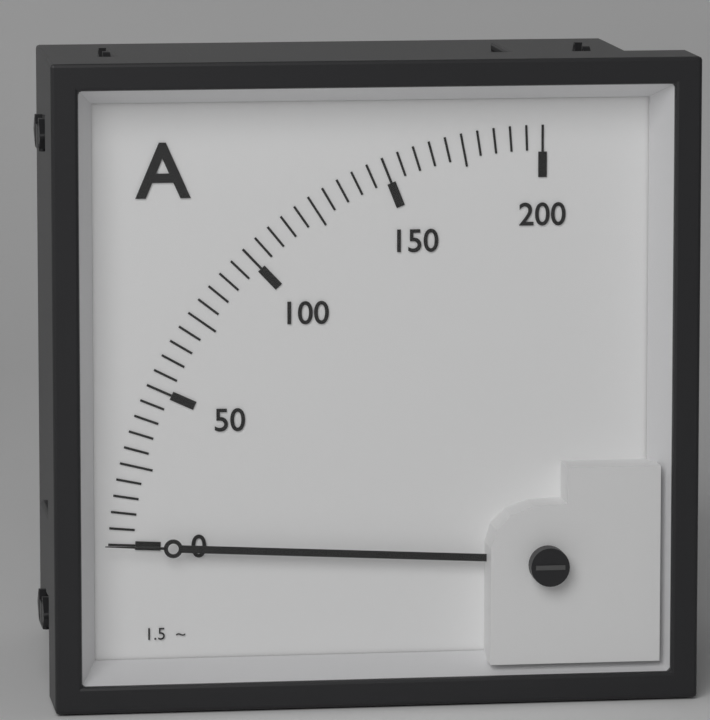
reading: 0 A
